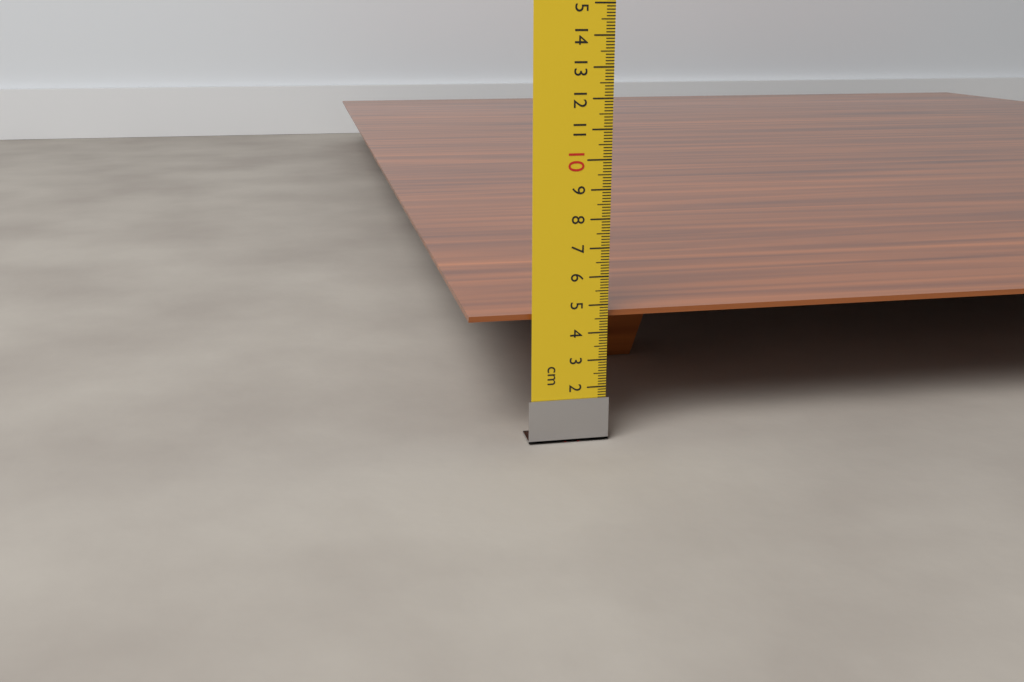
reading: 4.7 cm
